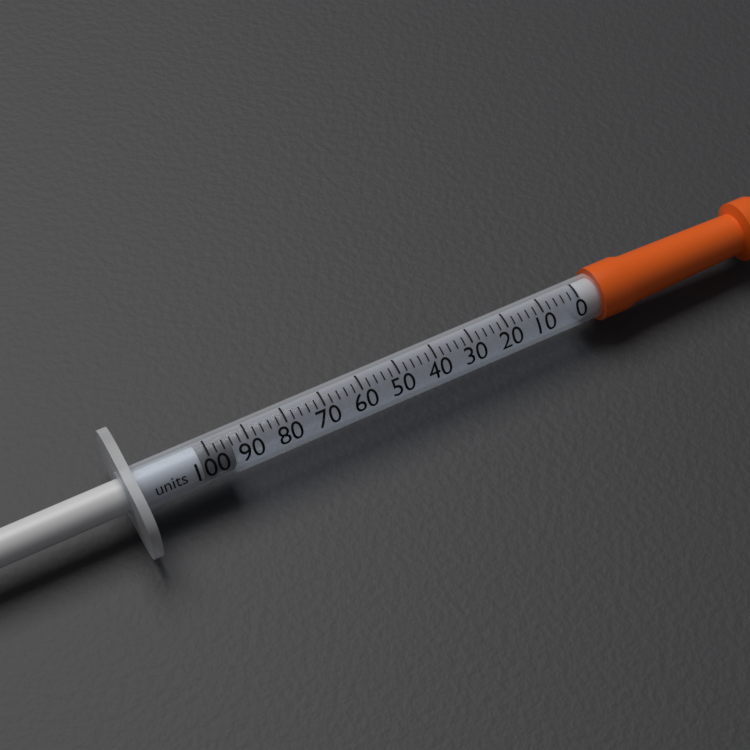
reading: 94 units
